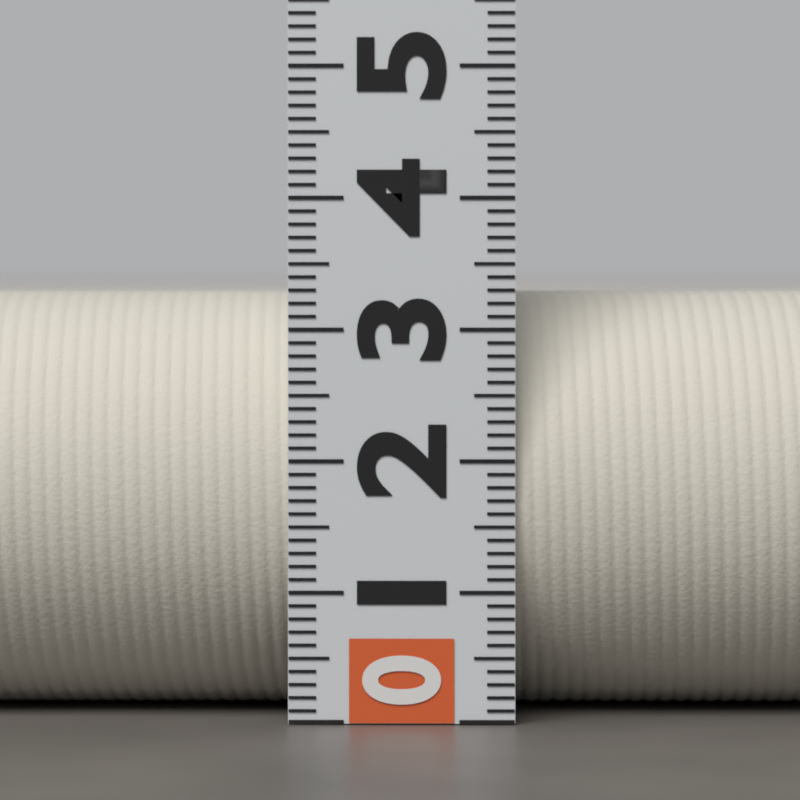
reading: 3.3 (no unit)
